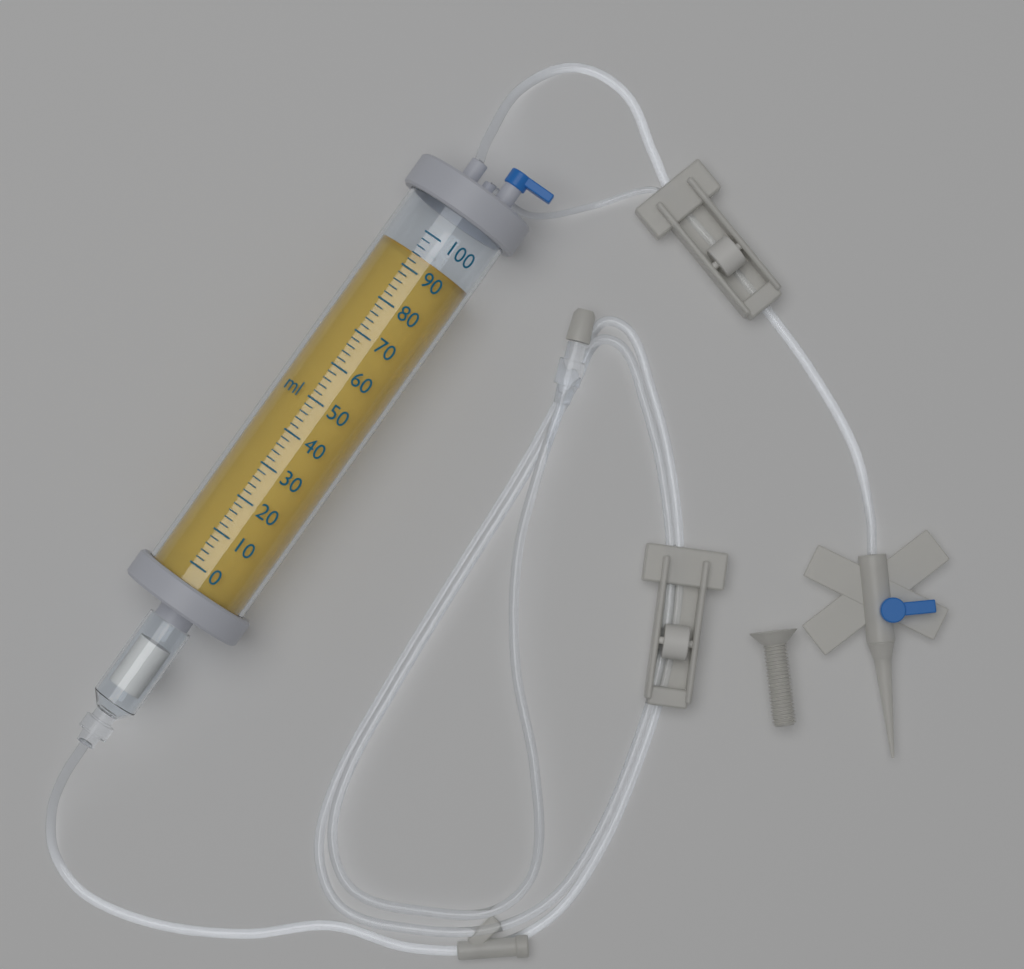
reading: 94 ml
